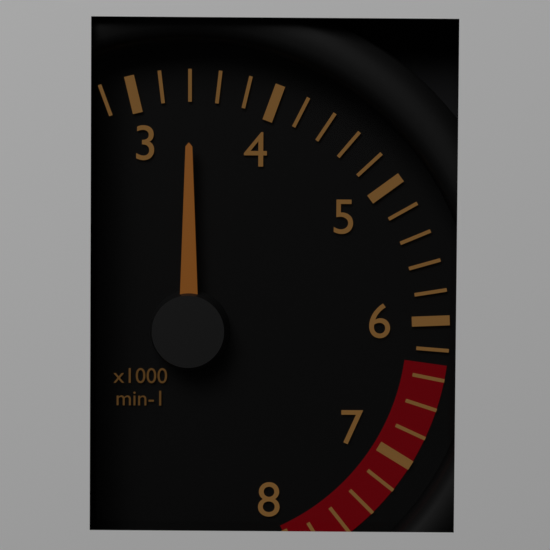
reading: 3400 min-1
